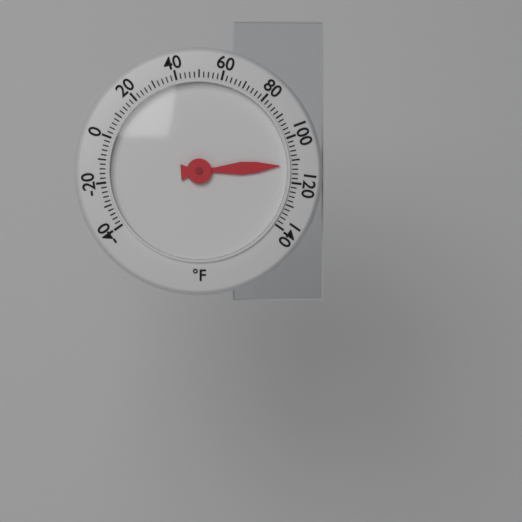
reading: 112 °F
